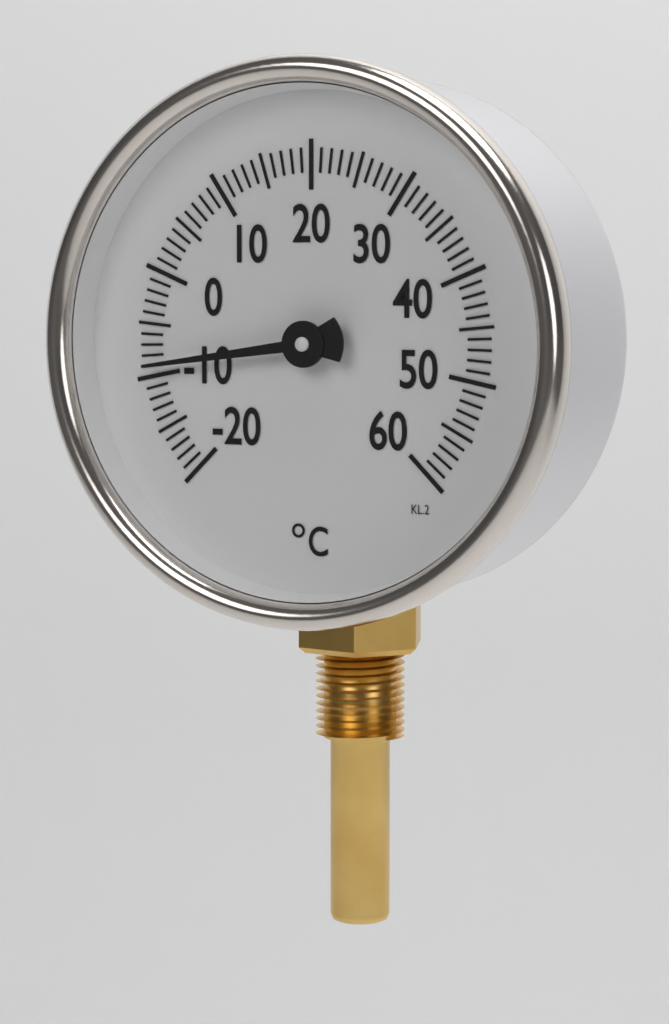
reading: -9 °C
